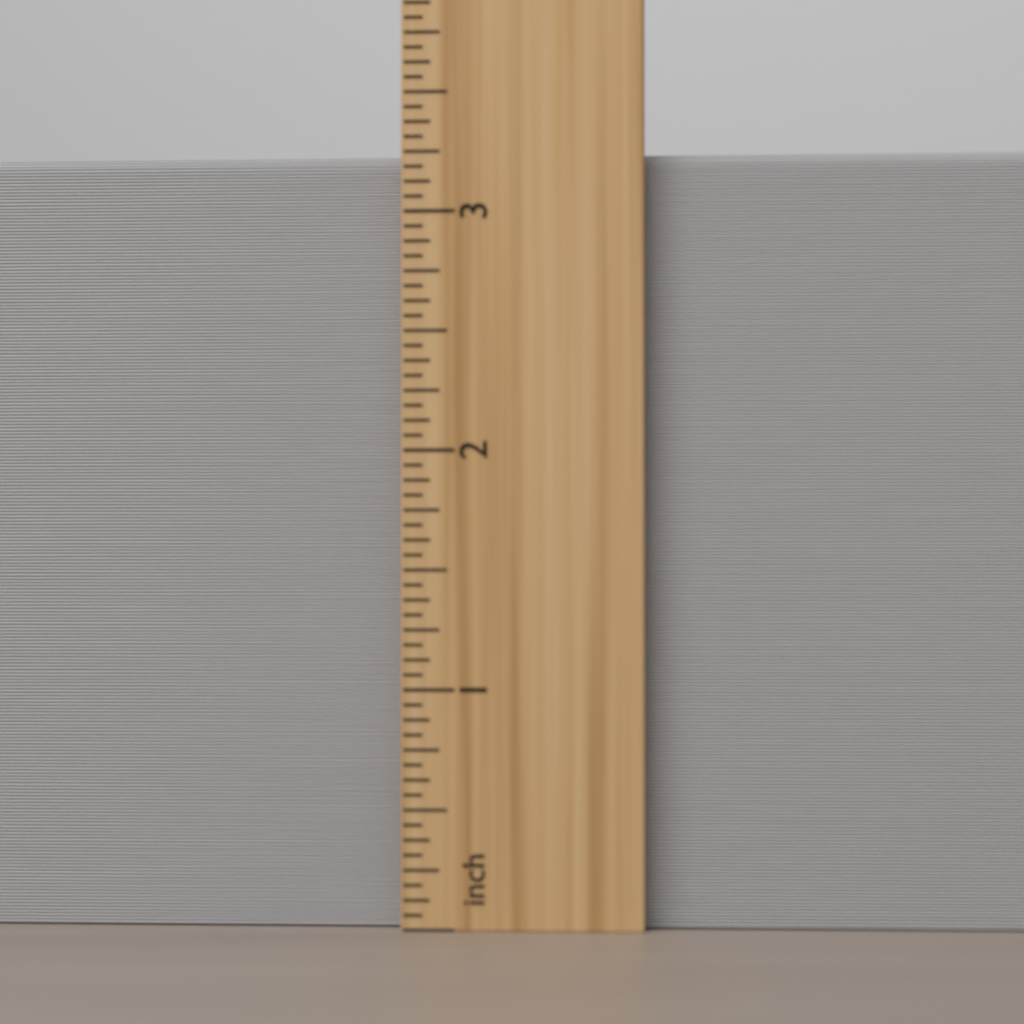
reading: 3.2500 inch
